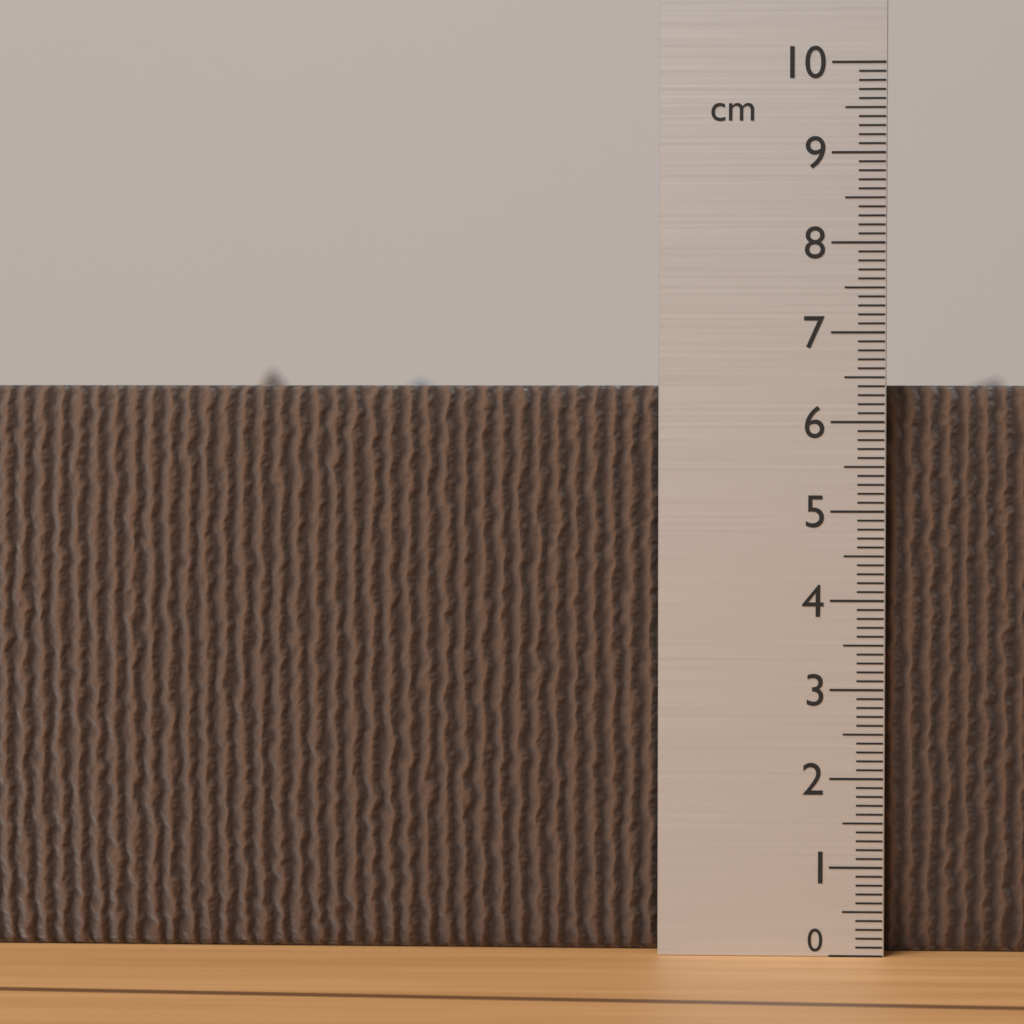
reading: 6.4 cm
